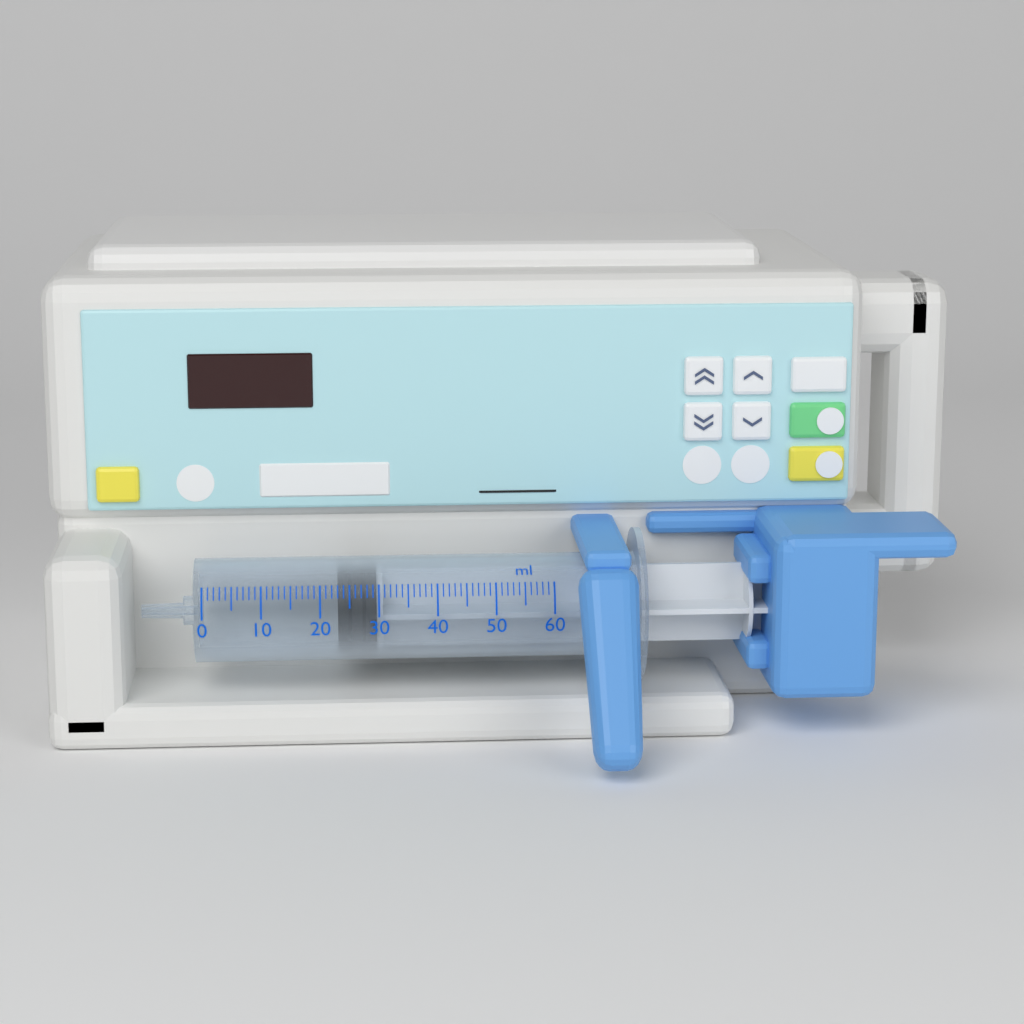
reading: 23 ml
